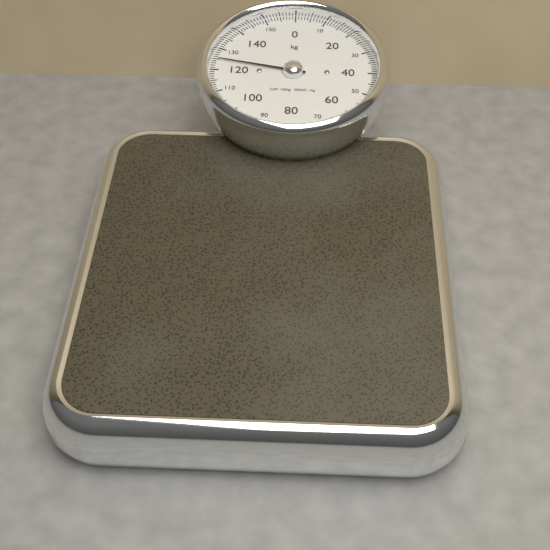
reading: 125 kg
